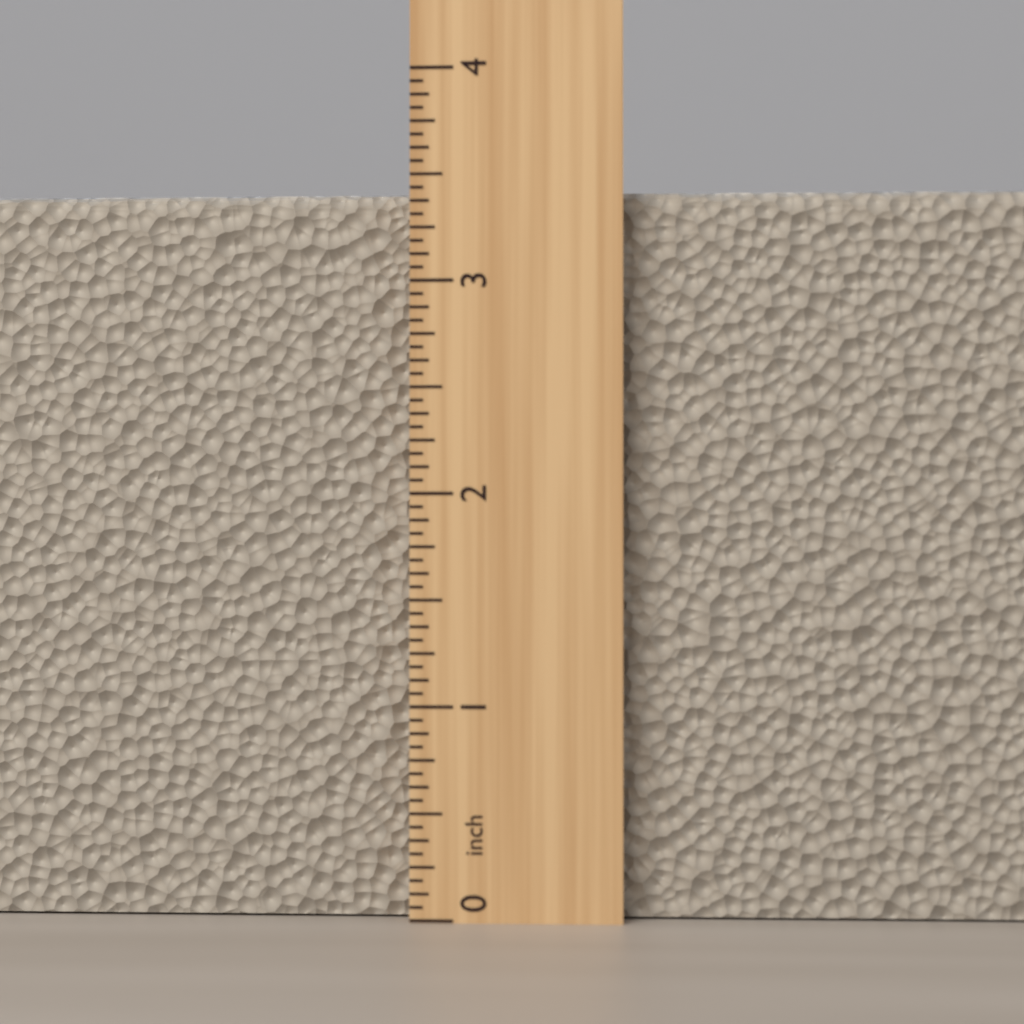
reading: 3.4375 inch
